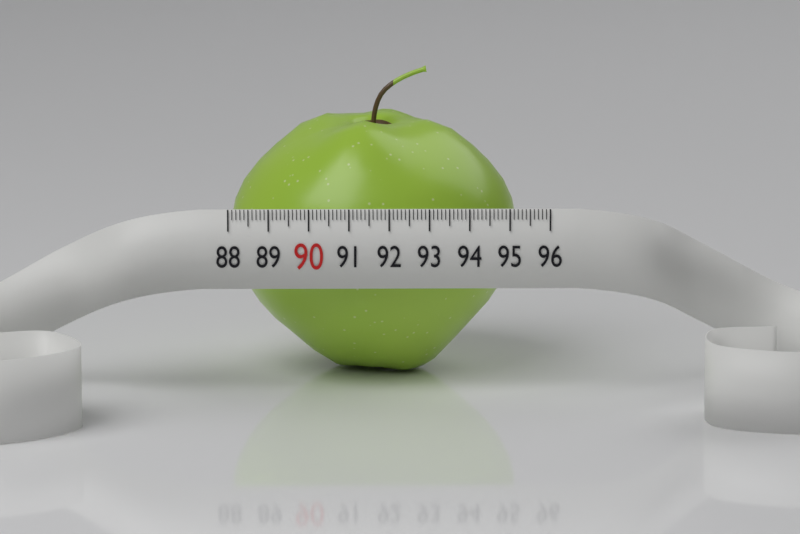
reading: 95.3 (no unit)
